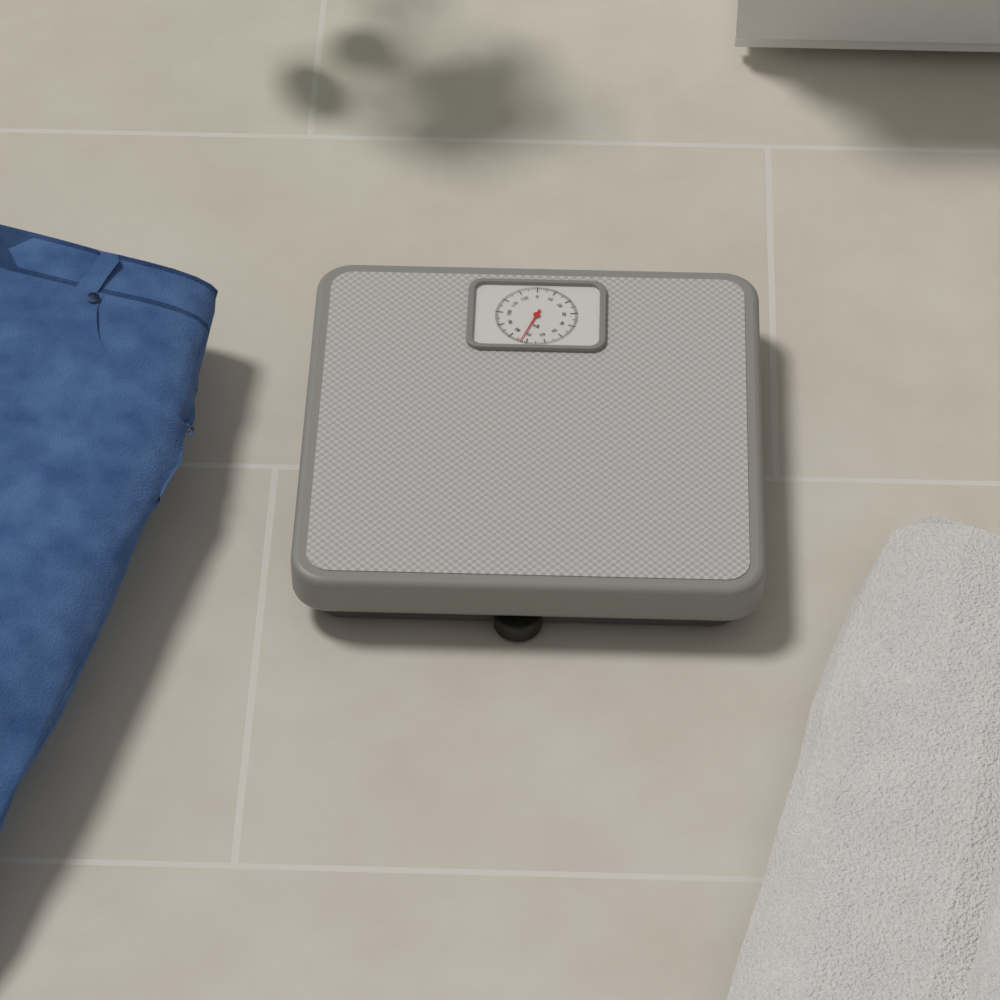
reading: 73 kg
